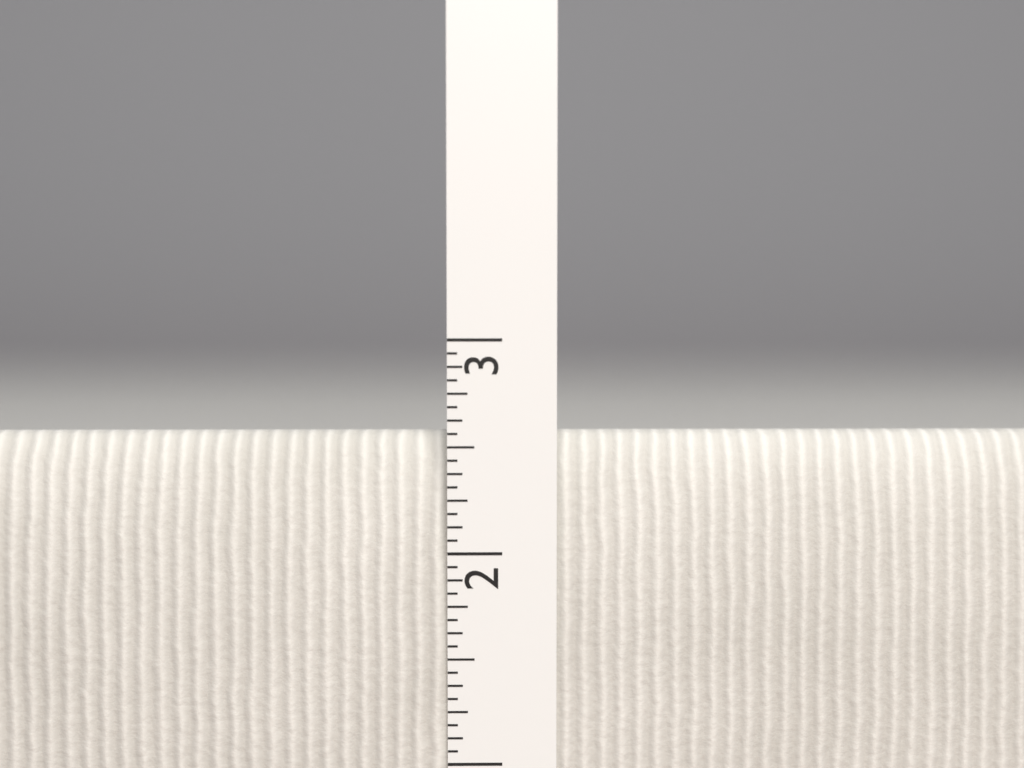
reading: 2.5625 in
